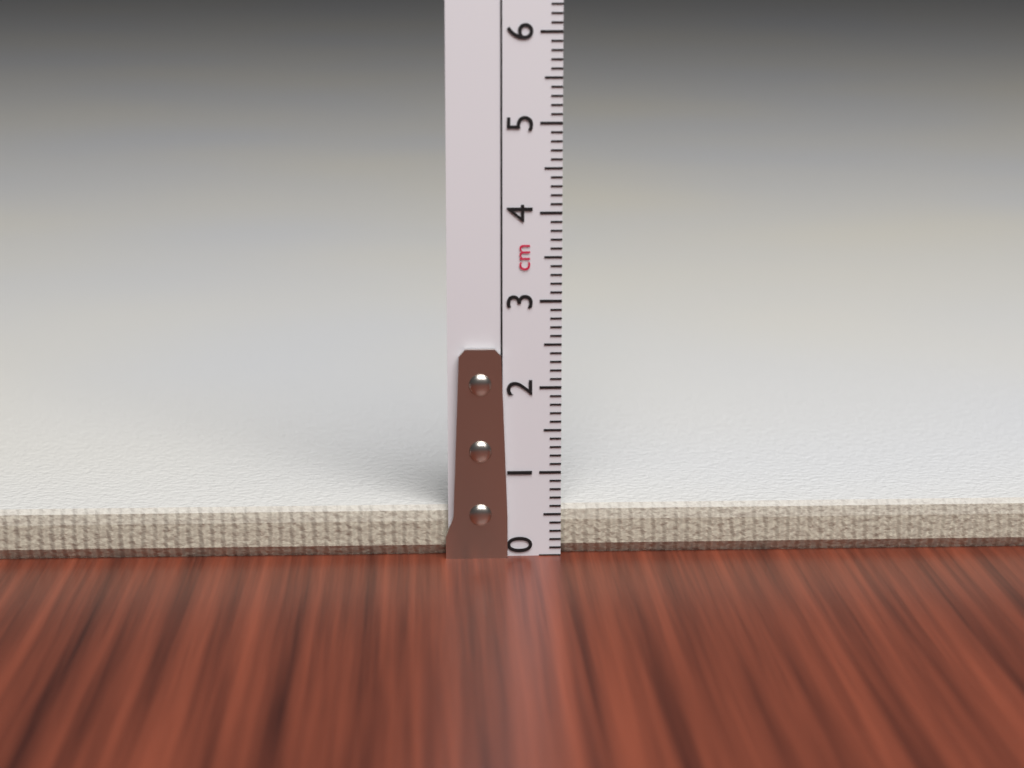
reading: 0.6 cm
